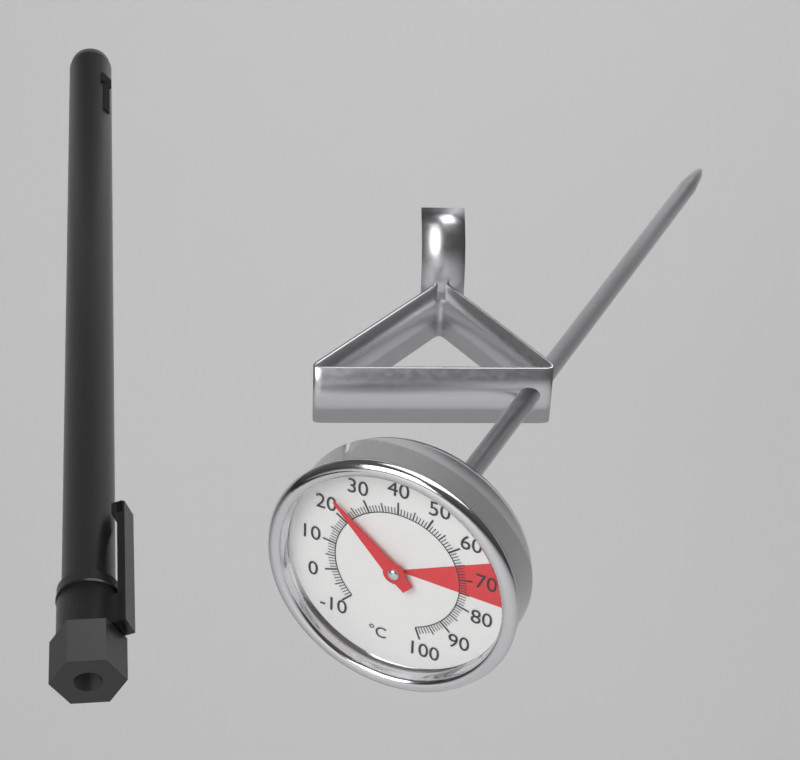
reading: 23 °C
